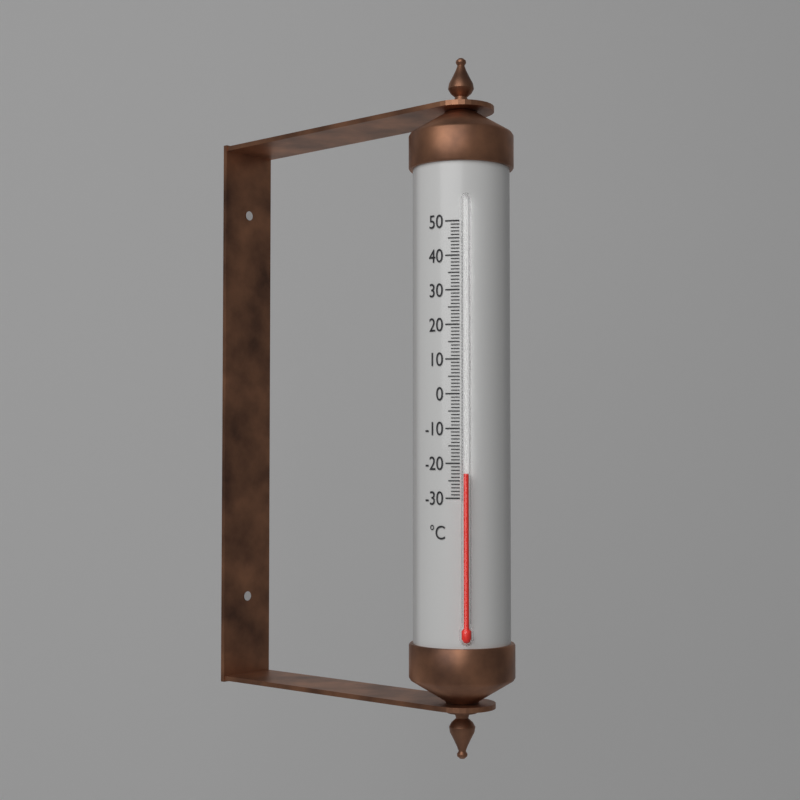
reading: -23 °C
